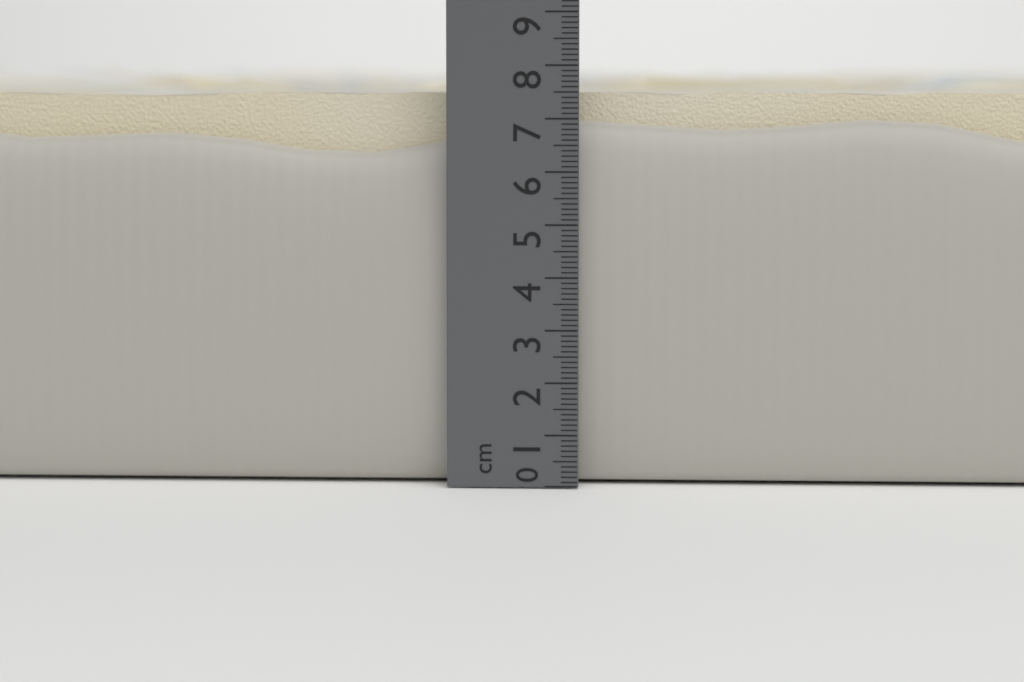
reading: 7.8 cm
